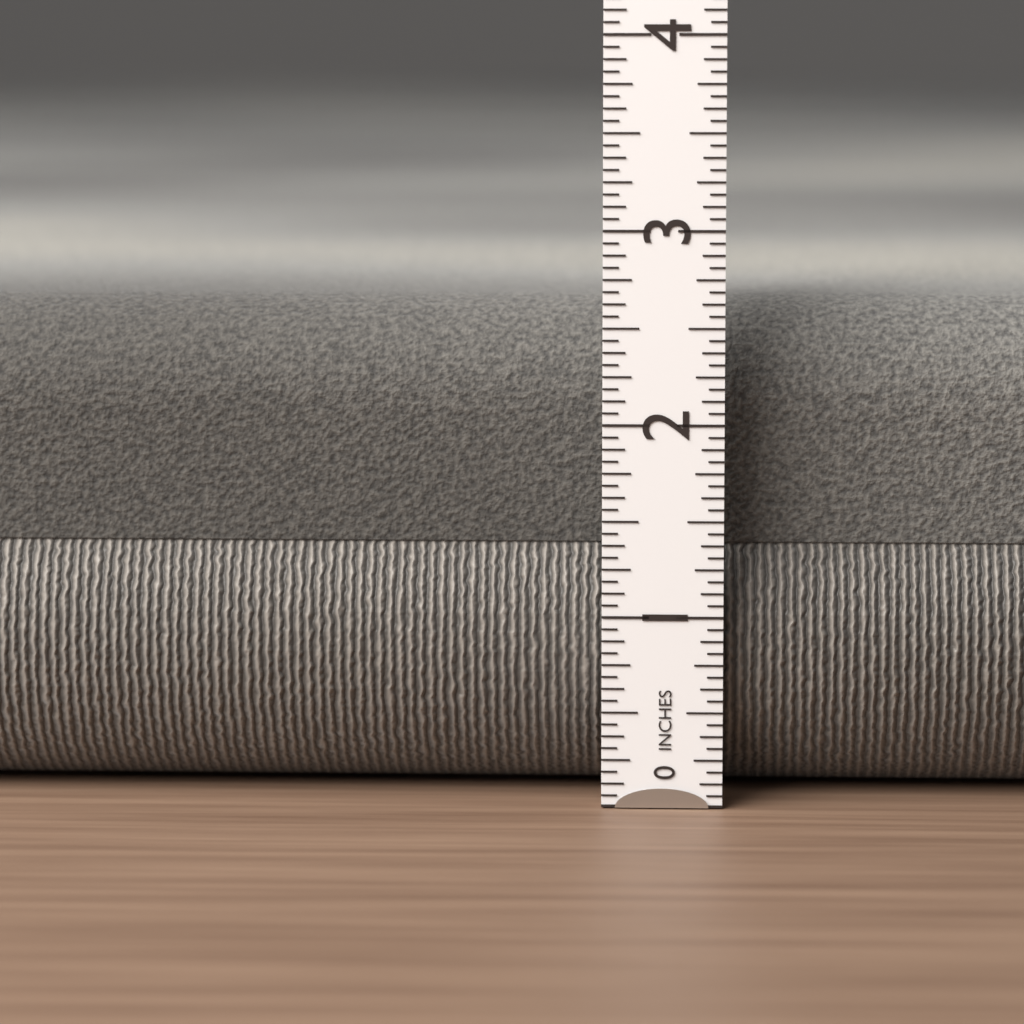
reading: 2.6250 in
